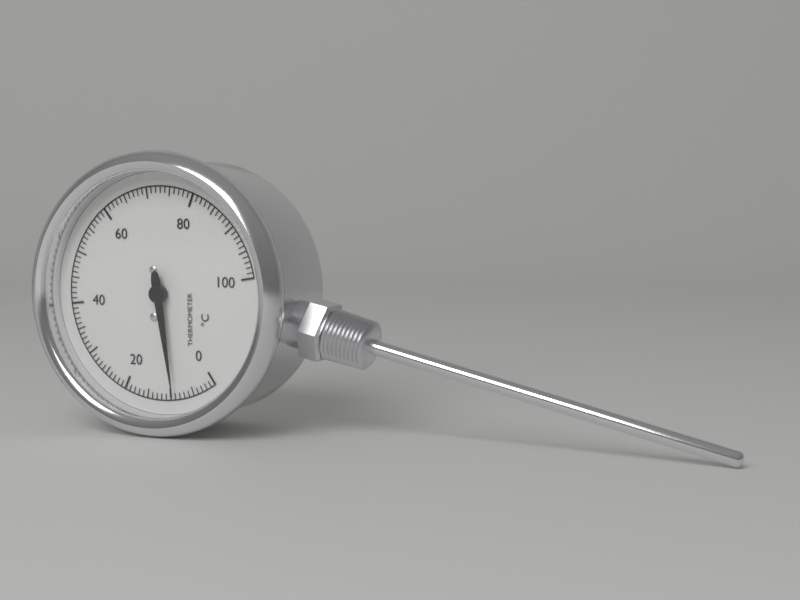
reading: 9 °C
